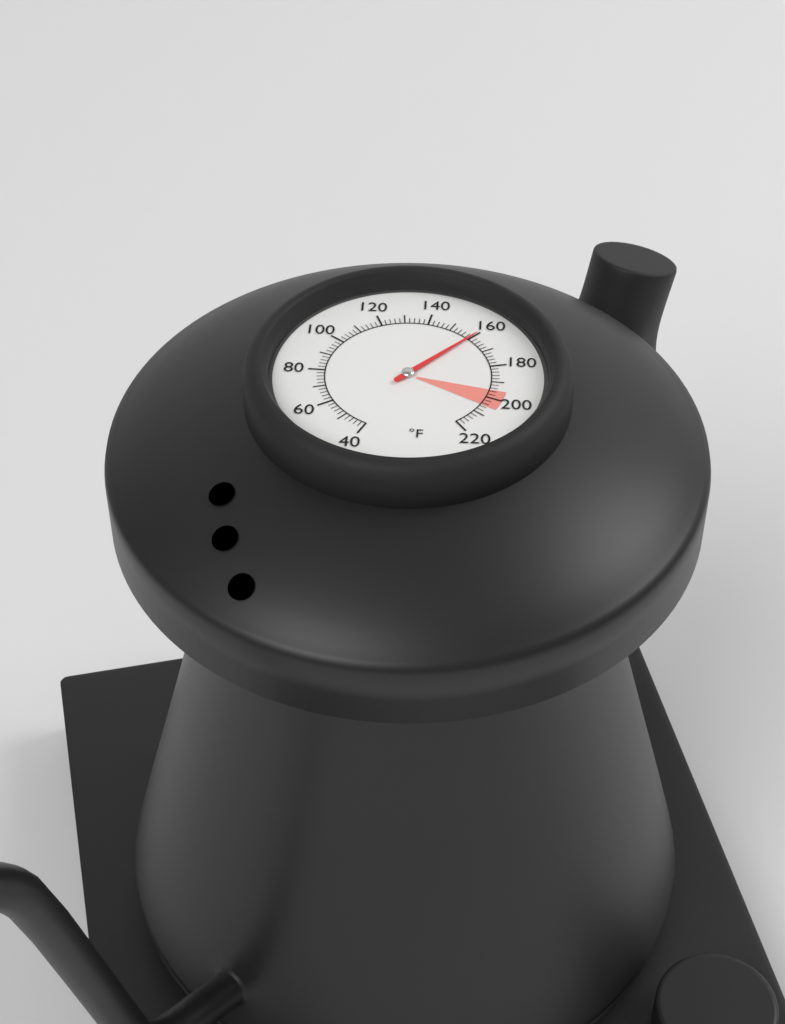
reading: 160 °F
